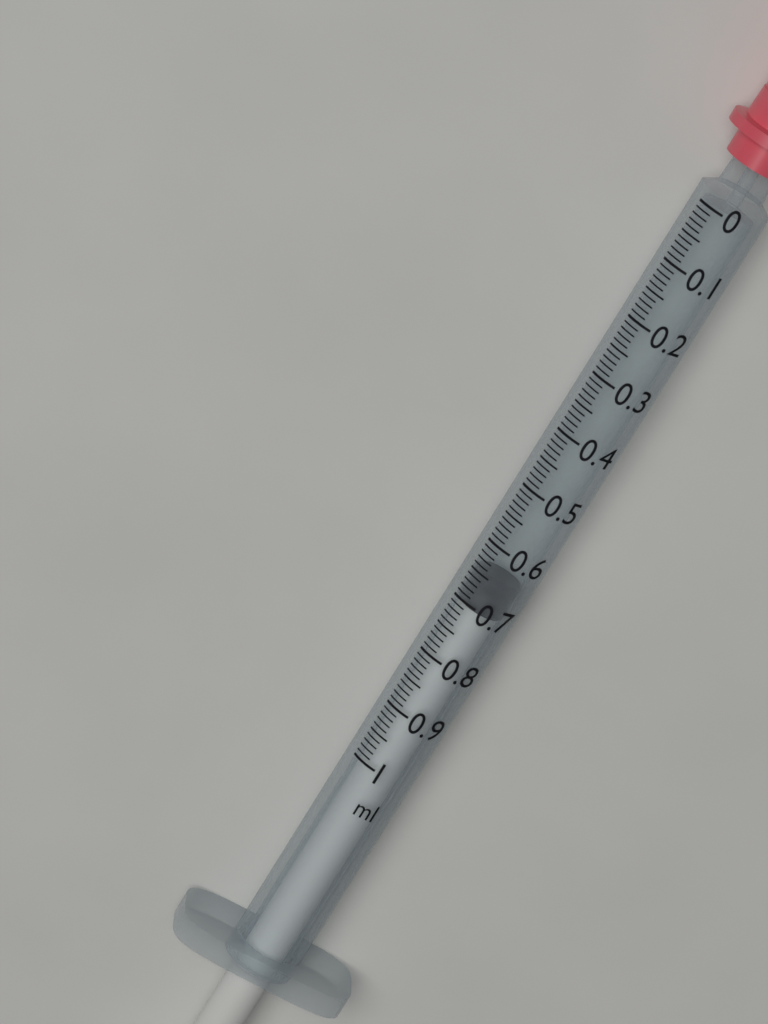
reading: 0.65 ml
